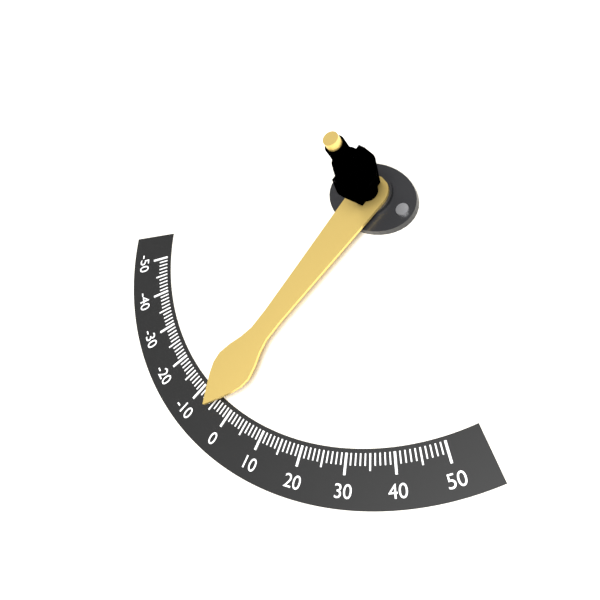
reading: -5 (no unit)
